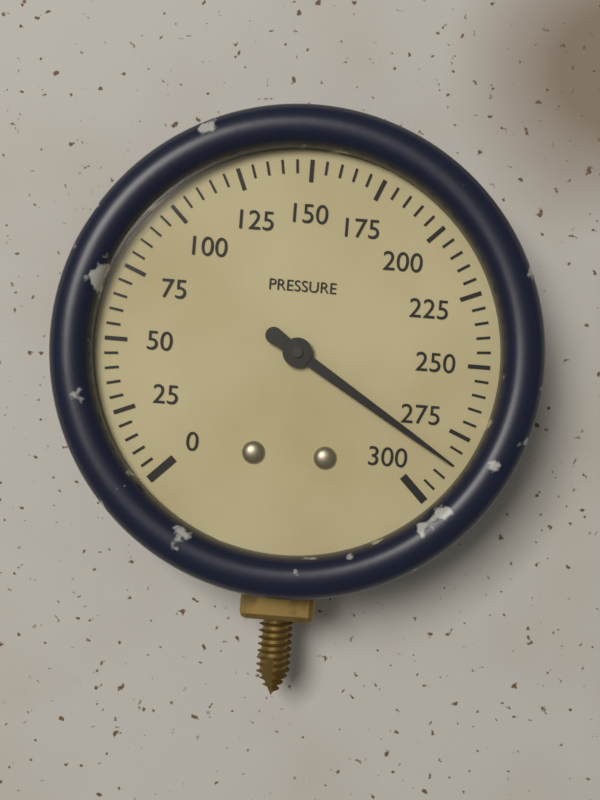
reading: 285 (no unit)
